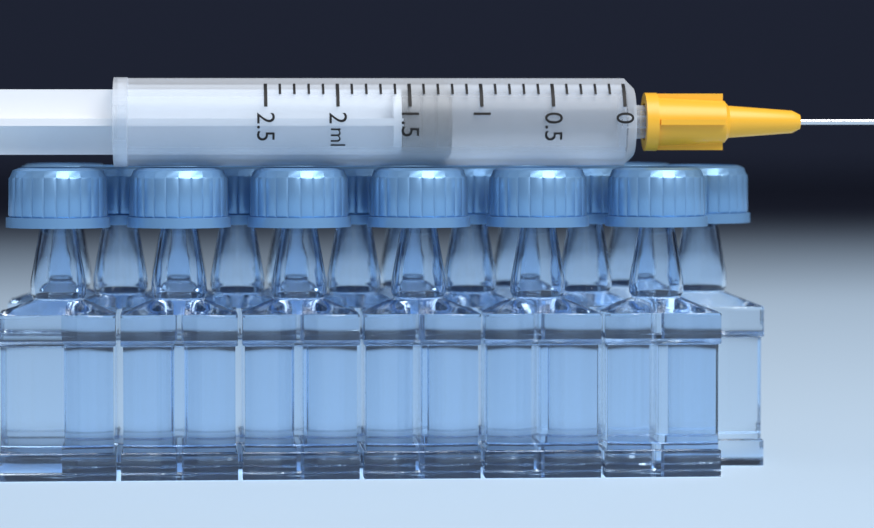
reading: 1.2 ml
